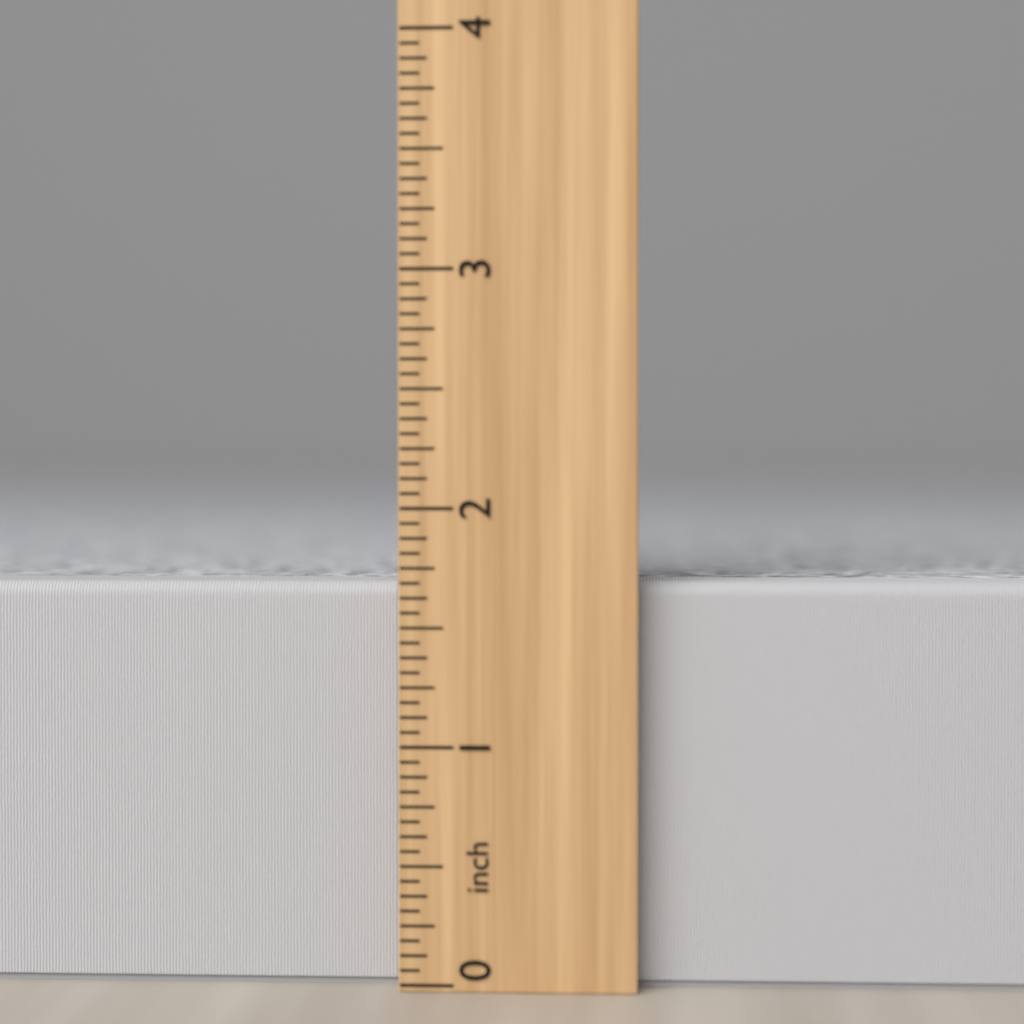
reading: 1.6875 inch
